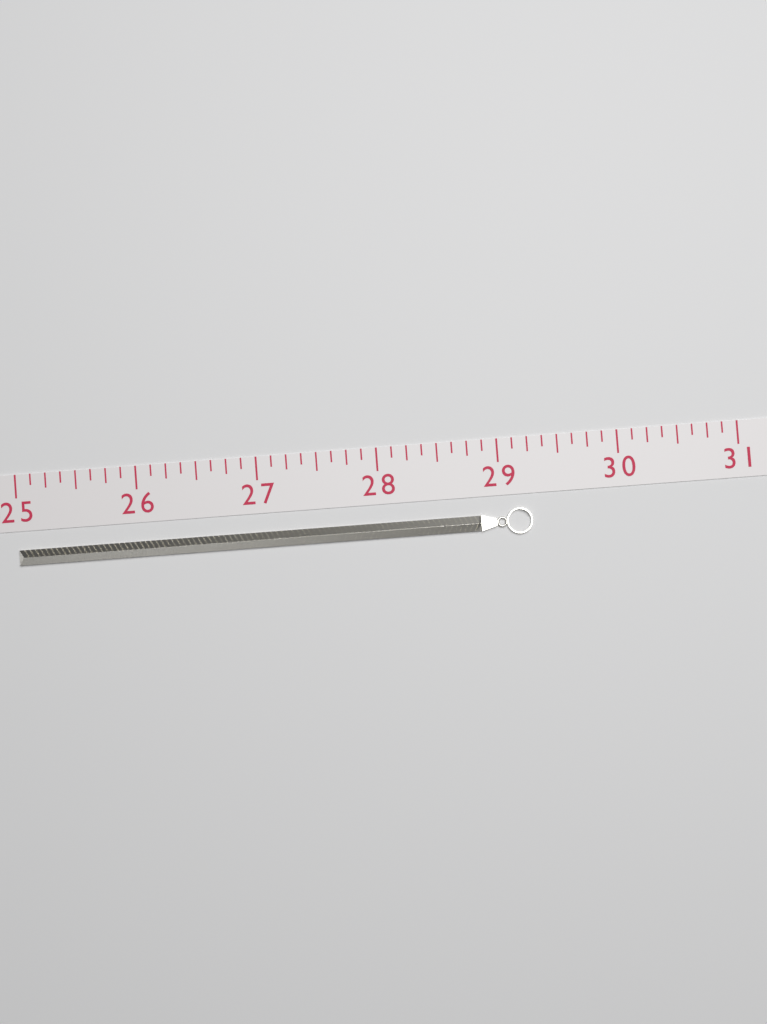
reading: 29.250 (no unit)
